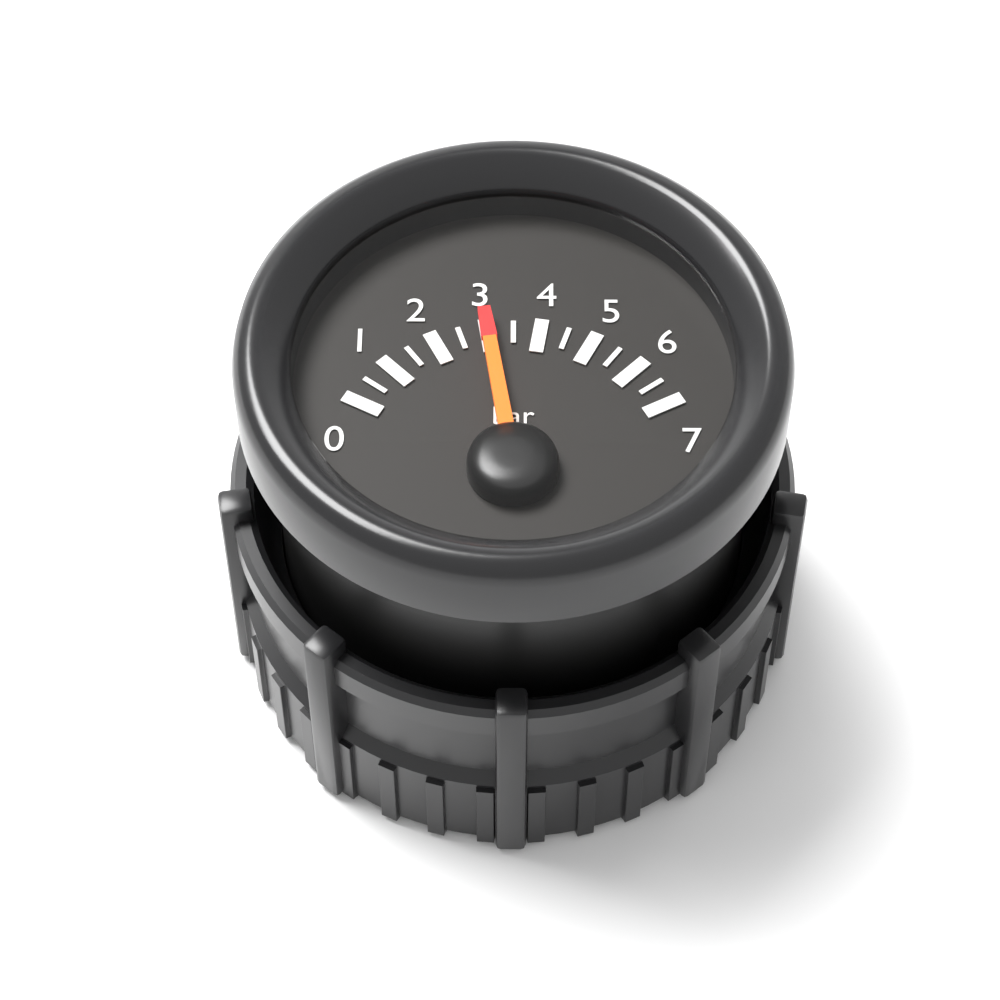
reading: 3.0 bar
